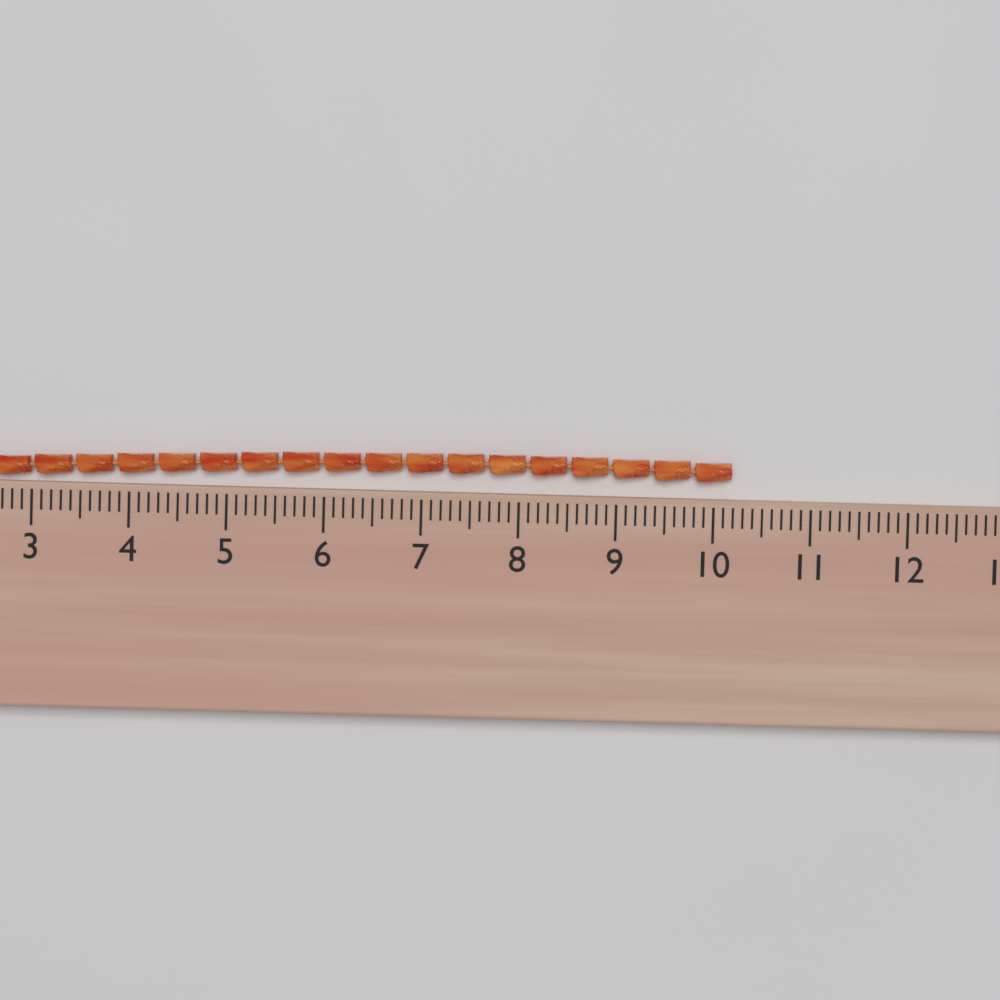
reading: 10.2 (no unit)
